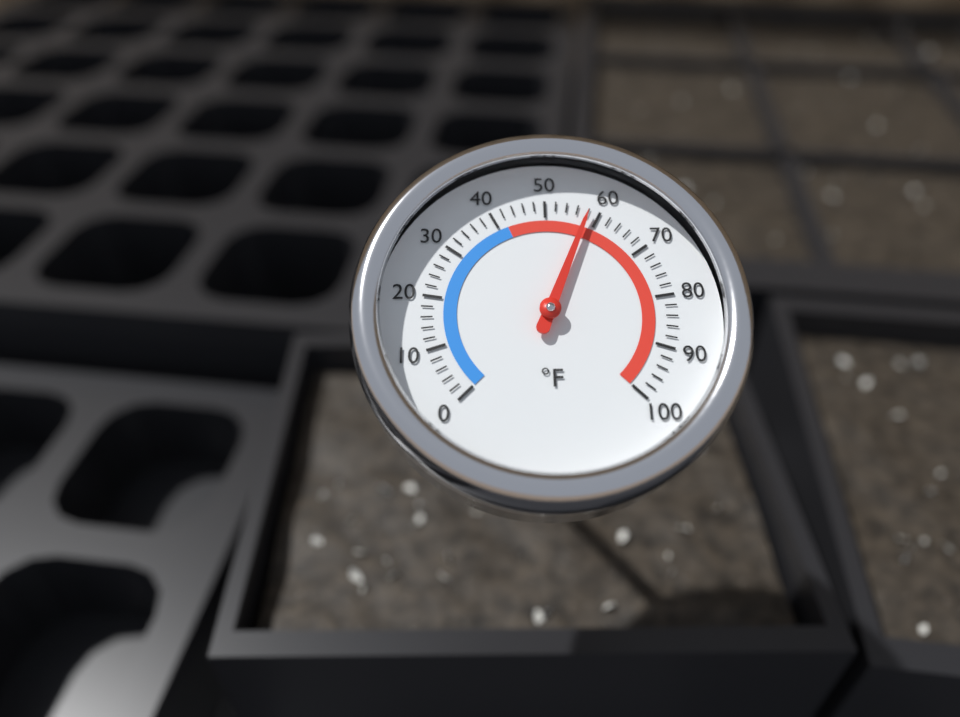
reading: 58 °F
